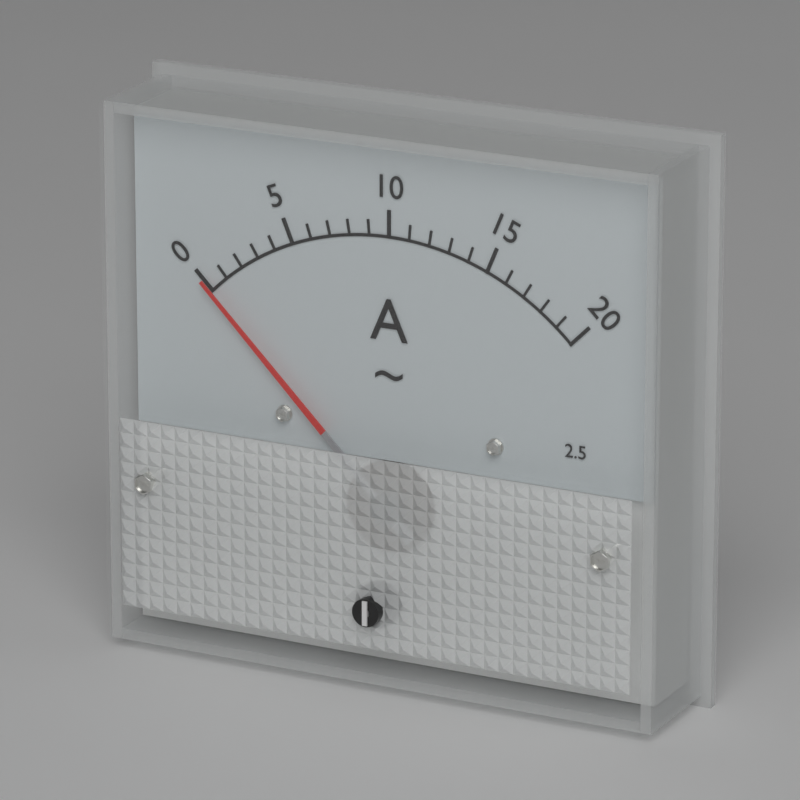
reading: 0 A
